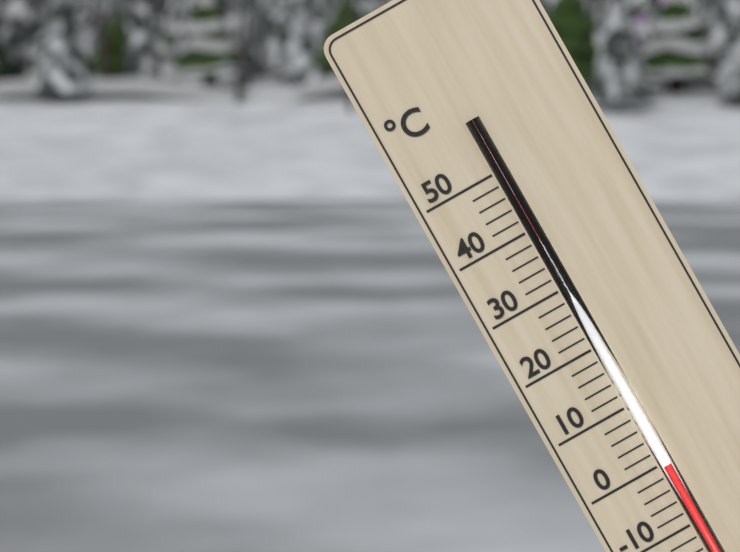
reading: 0 °C
